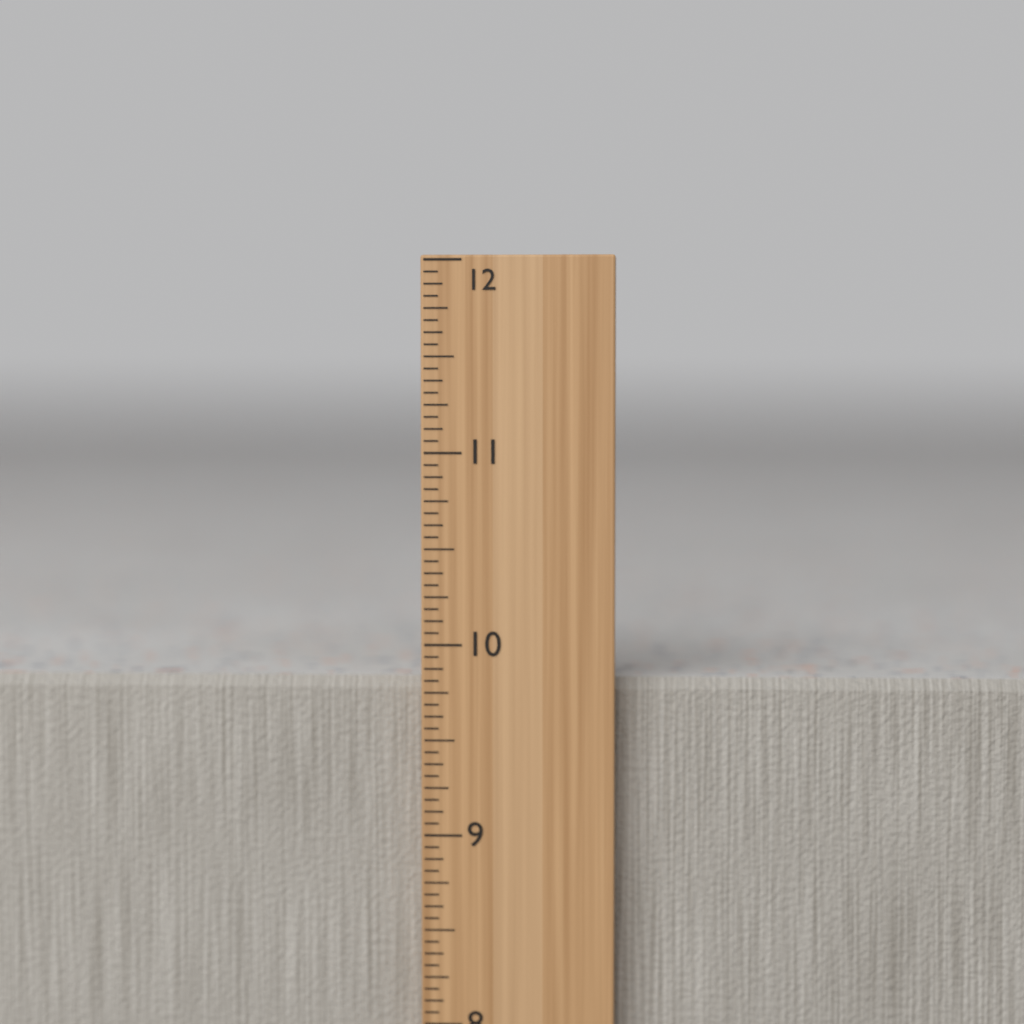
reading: 9.8125 in
